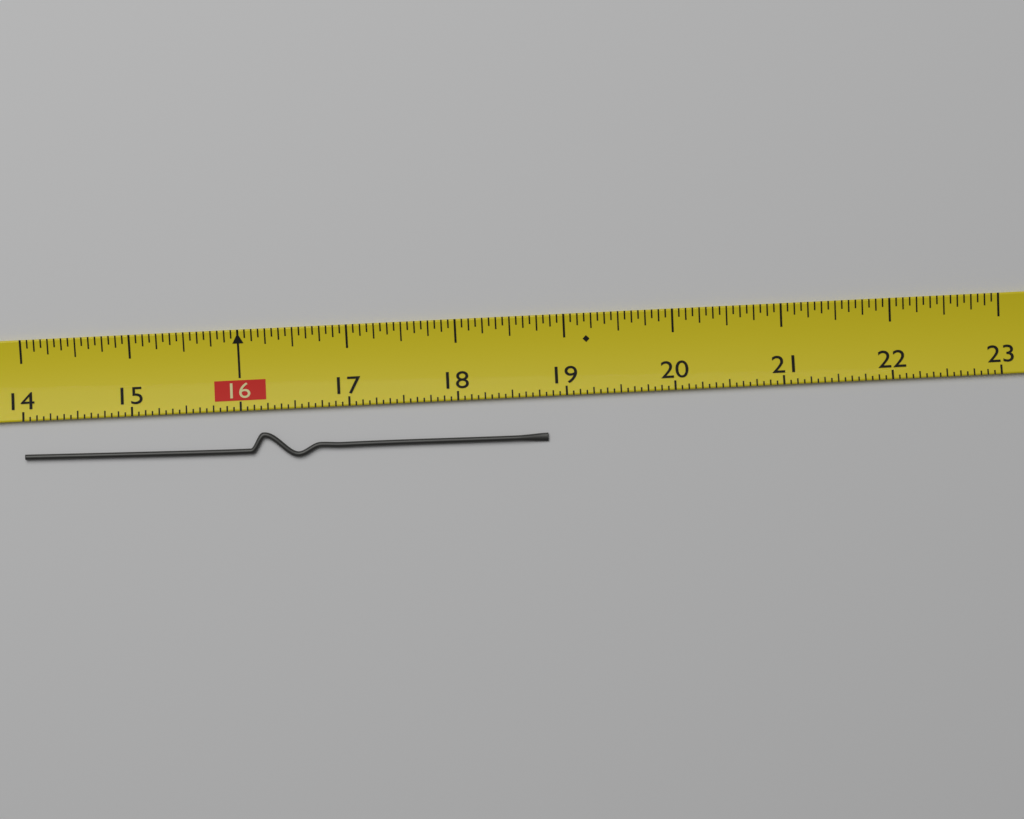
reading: 18.8125 (no unit)
